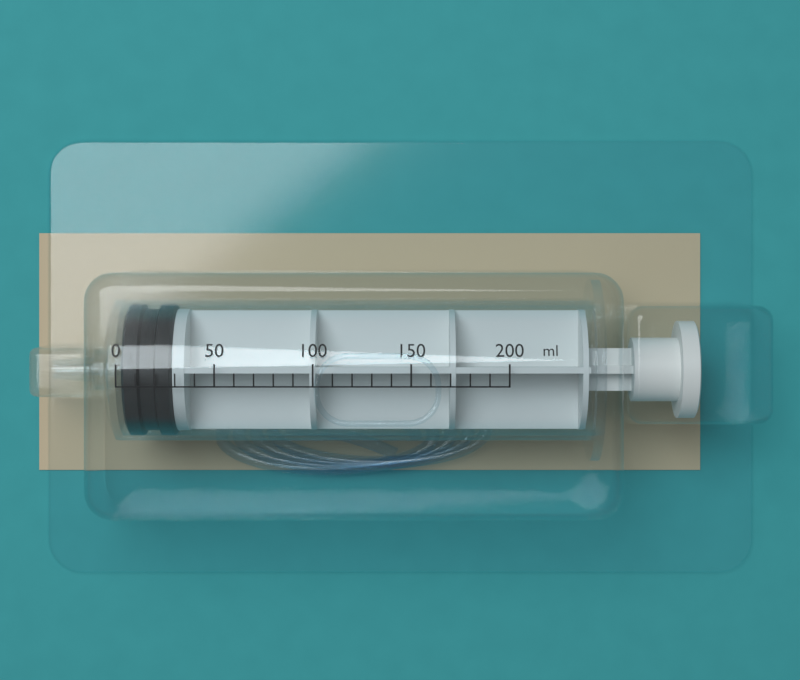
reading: 2 ml
